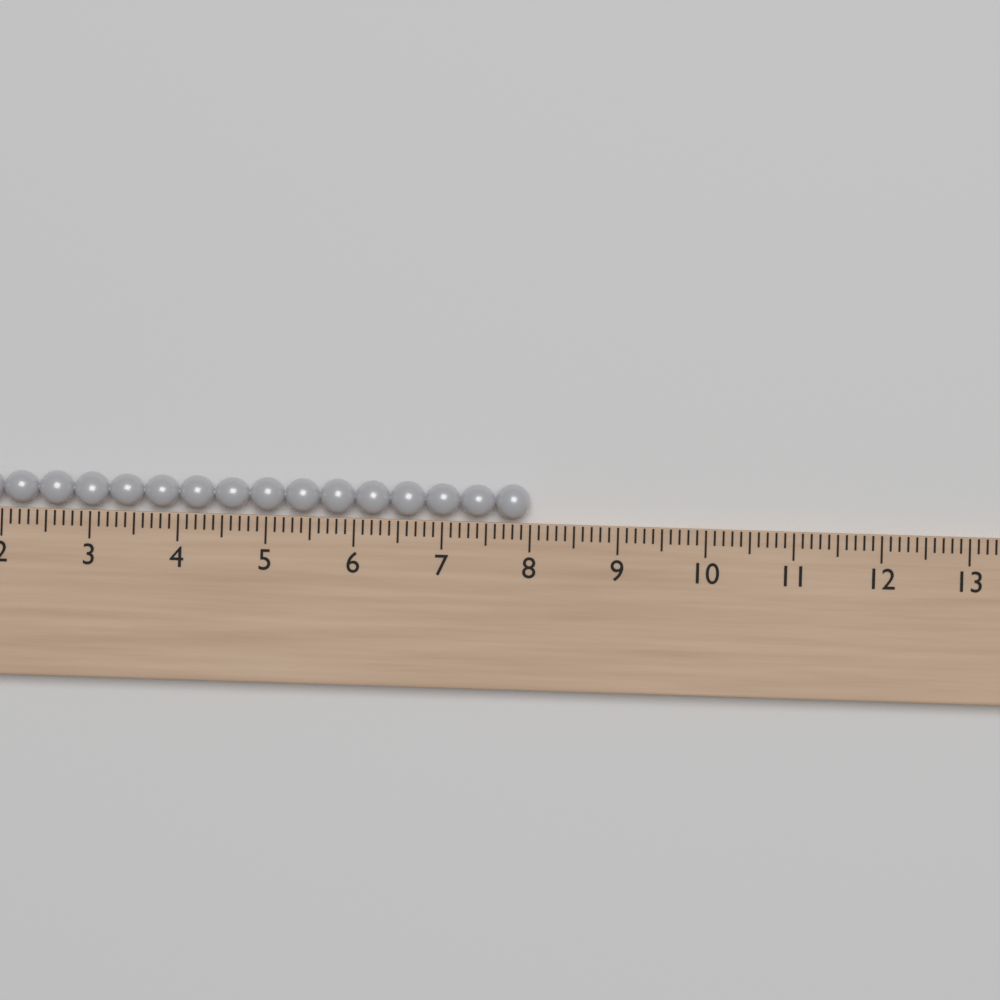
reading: 8.0 (no unit)
